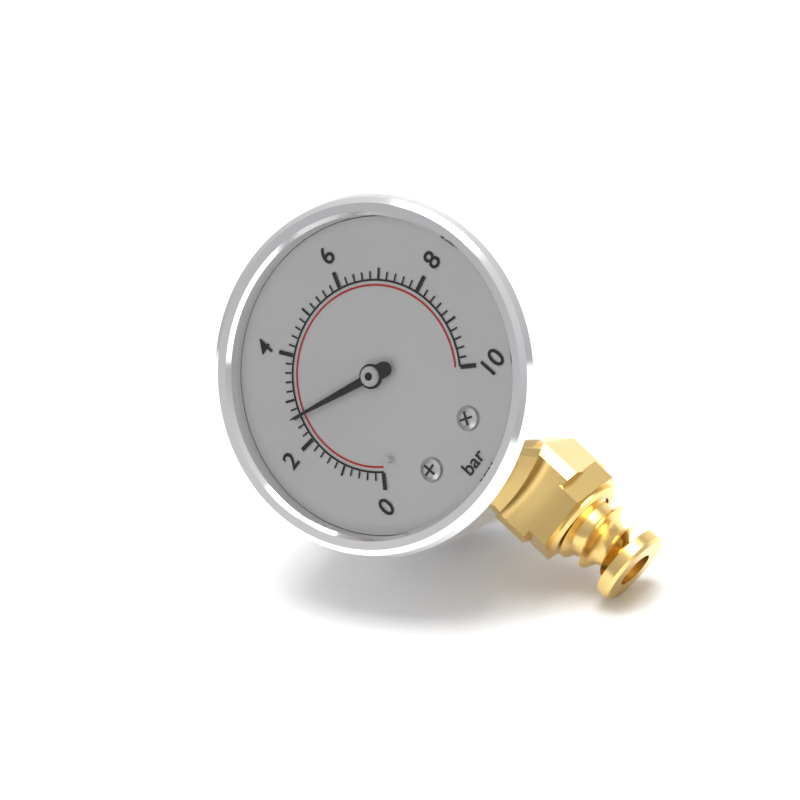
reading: 2.6 bar
